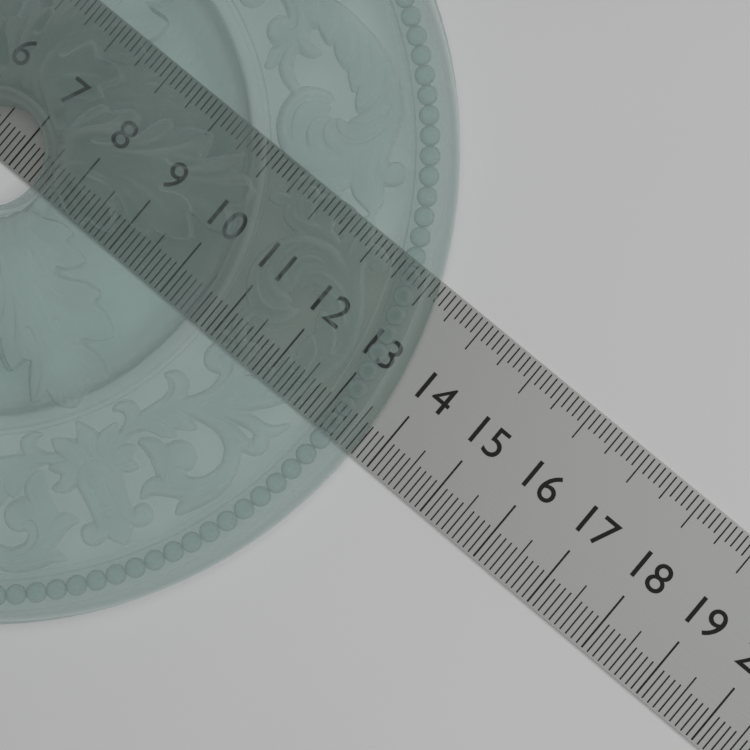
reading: 13.7 (no unit)
